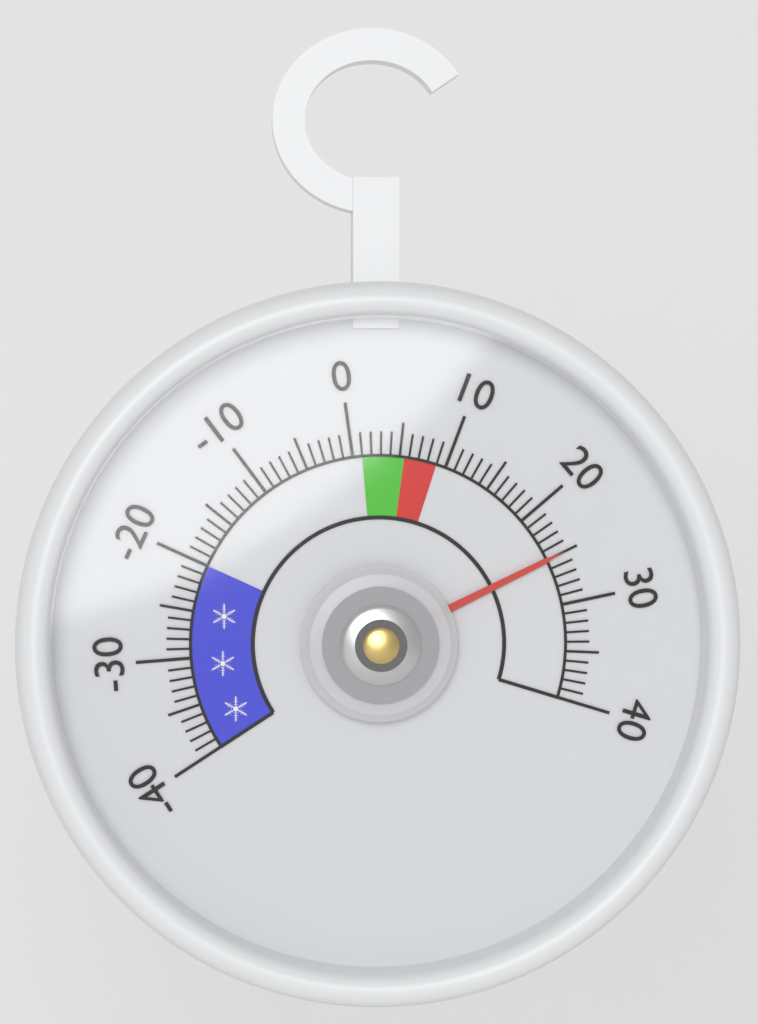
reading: 25 (no unit)
